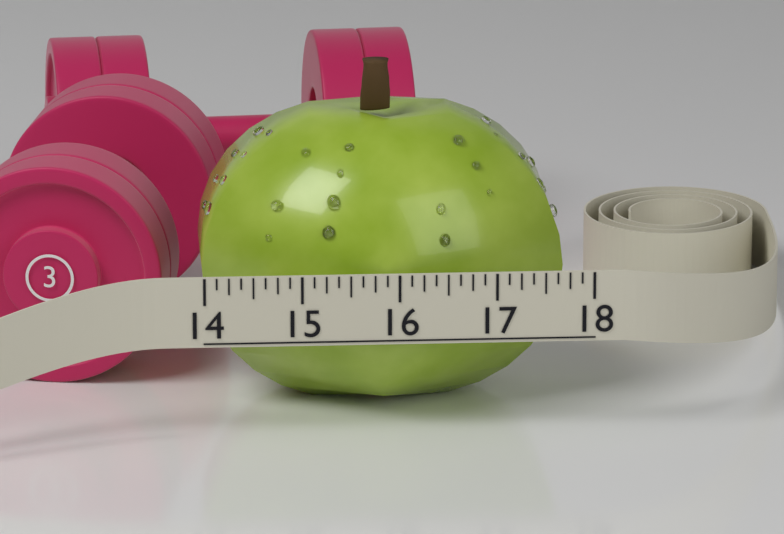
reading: 17.750 (no unit)
